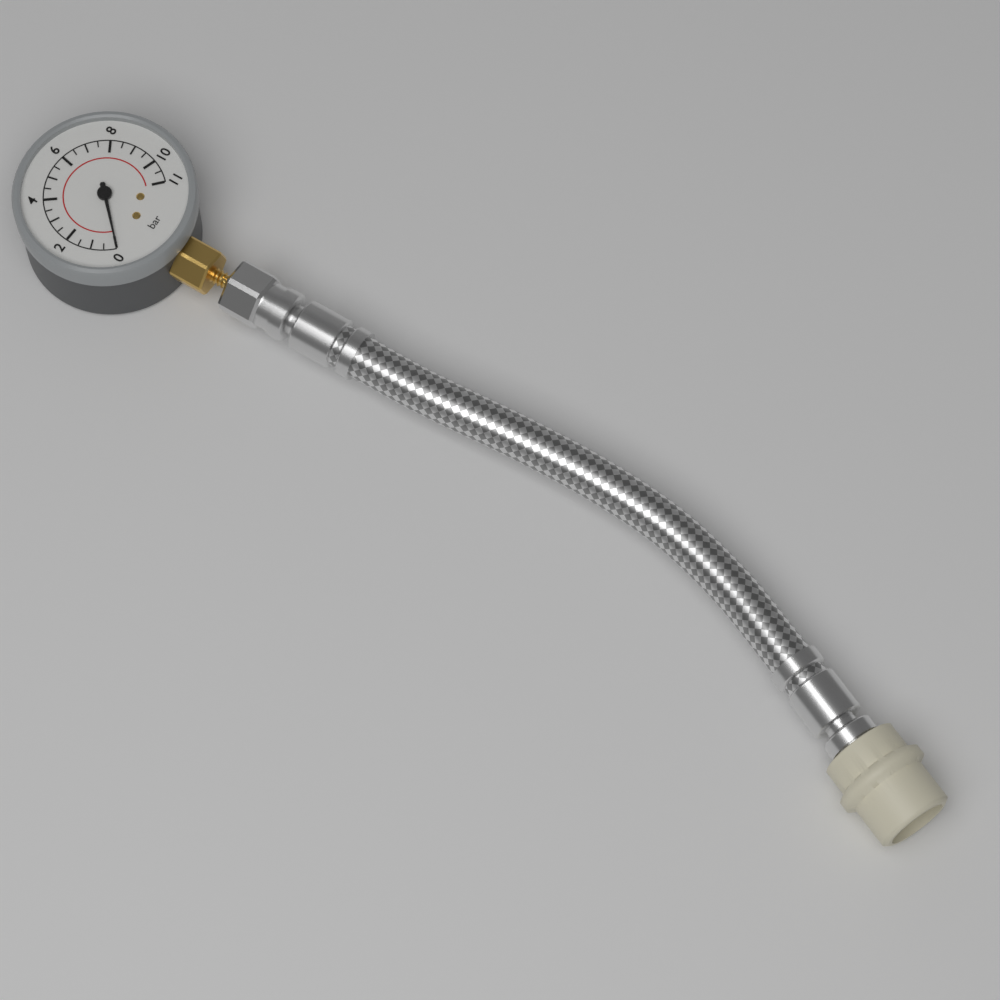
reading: 0.0 bar
